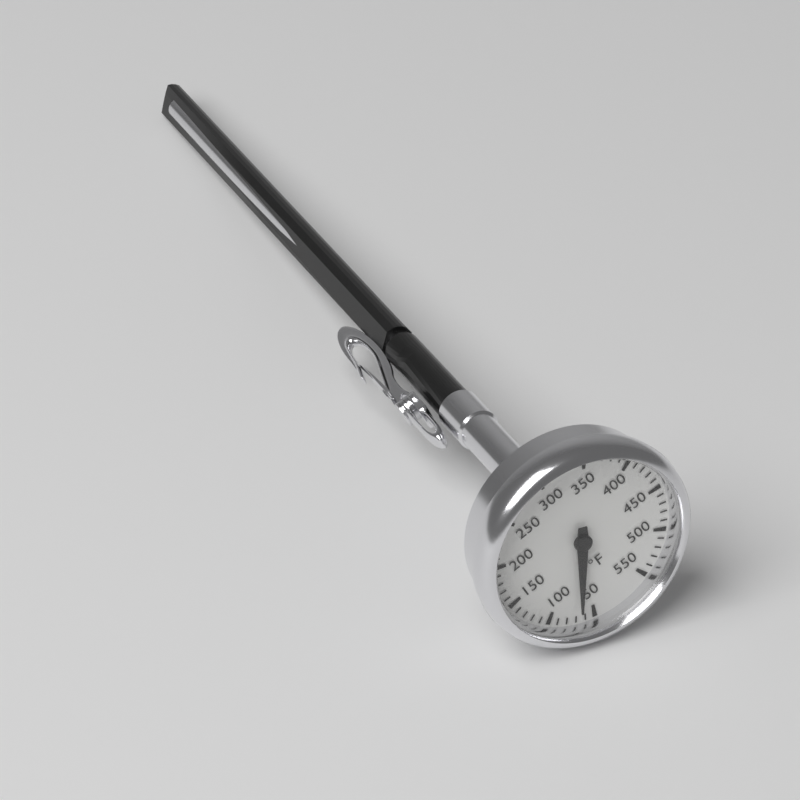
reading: 65 °F
